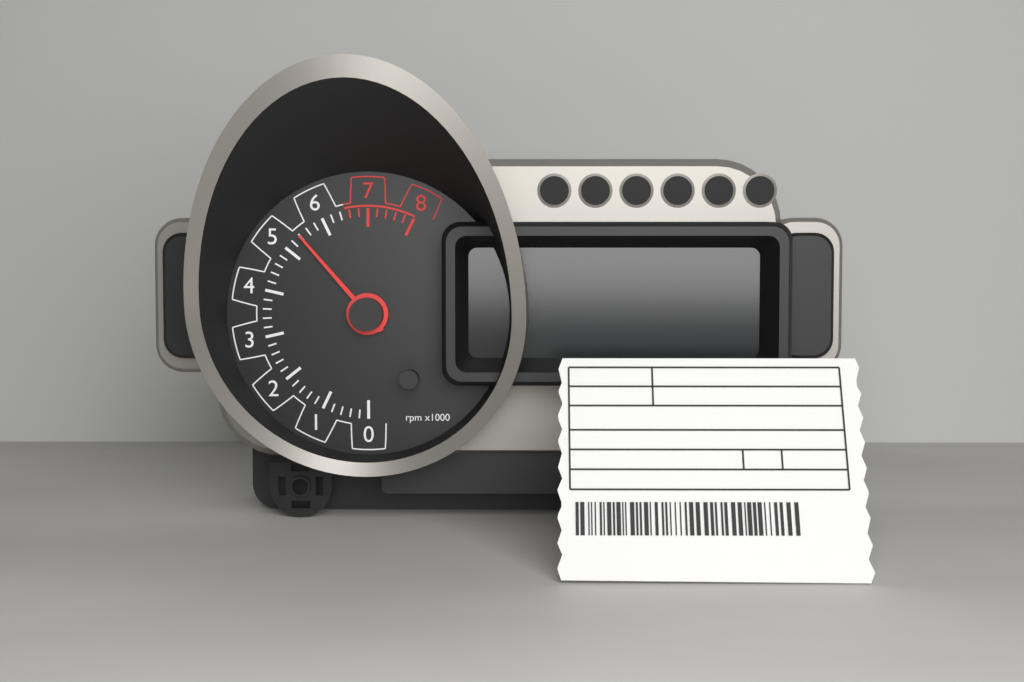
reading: 5.4 rpm x1000
